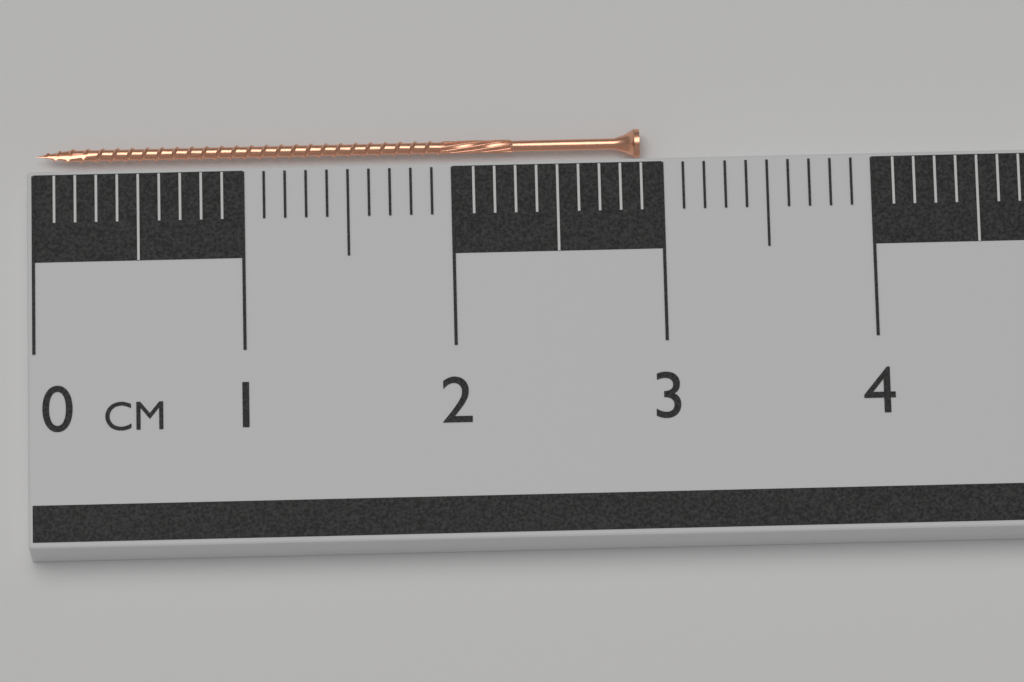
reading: 2.9 cm
